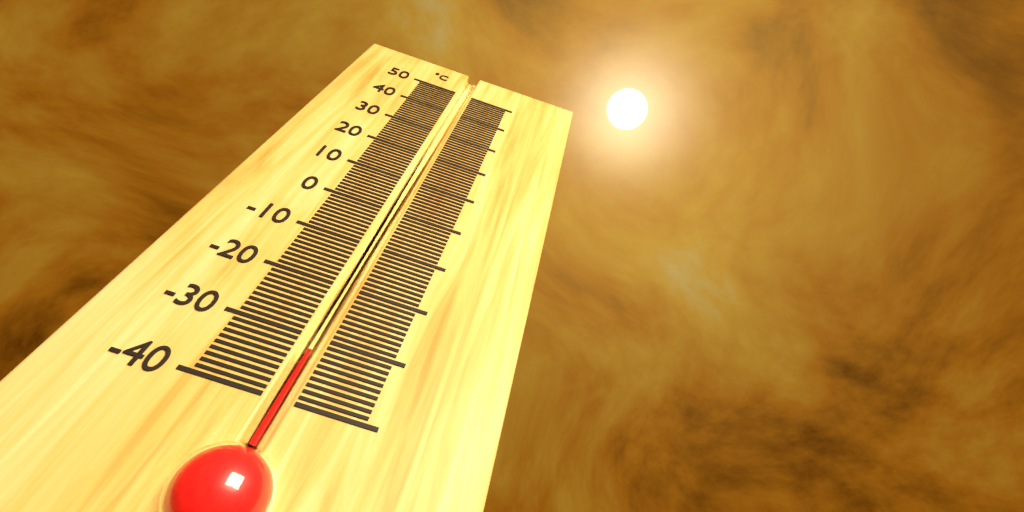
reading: -32 °C
